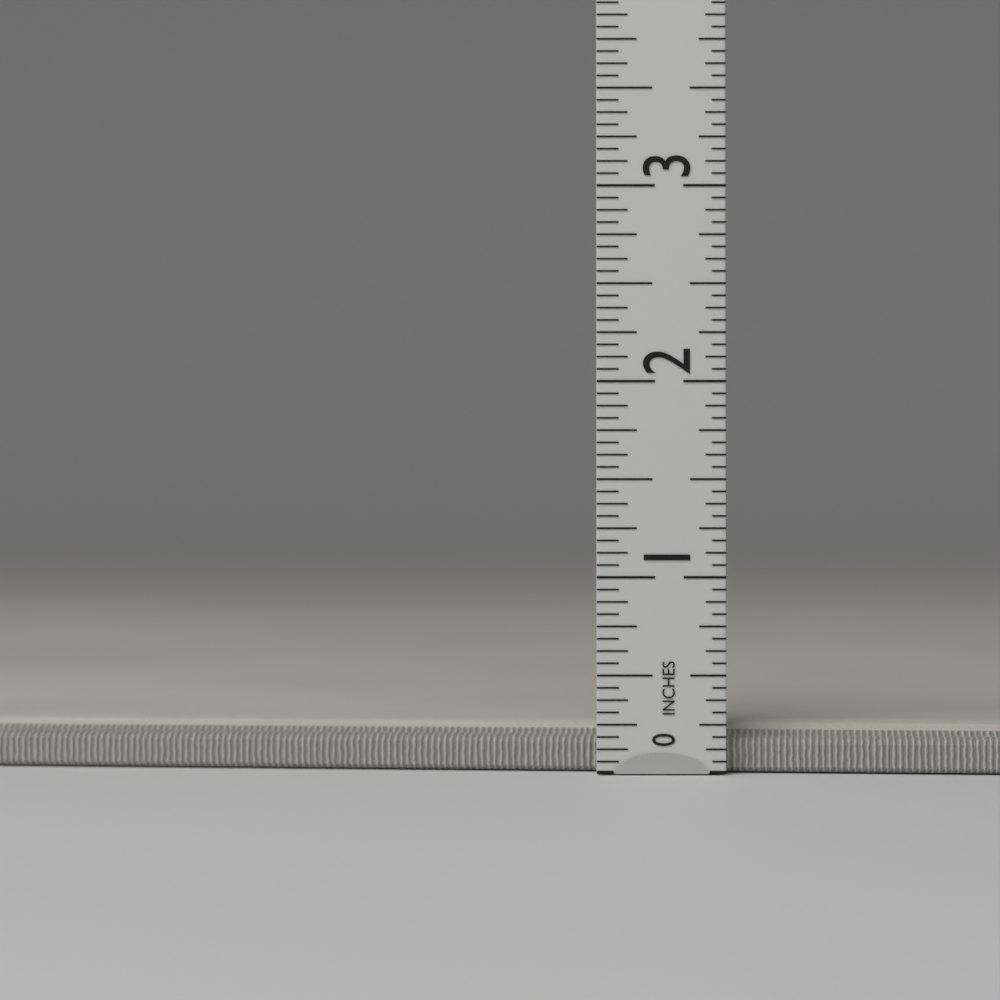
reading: 0.2500 in
